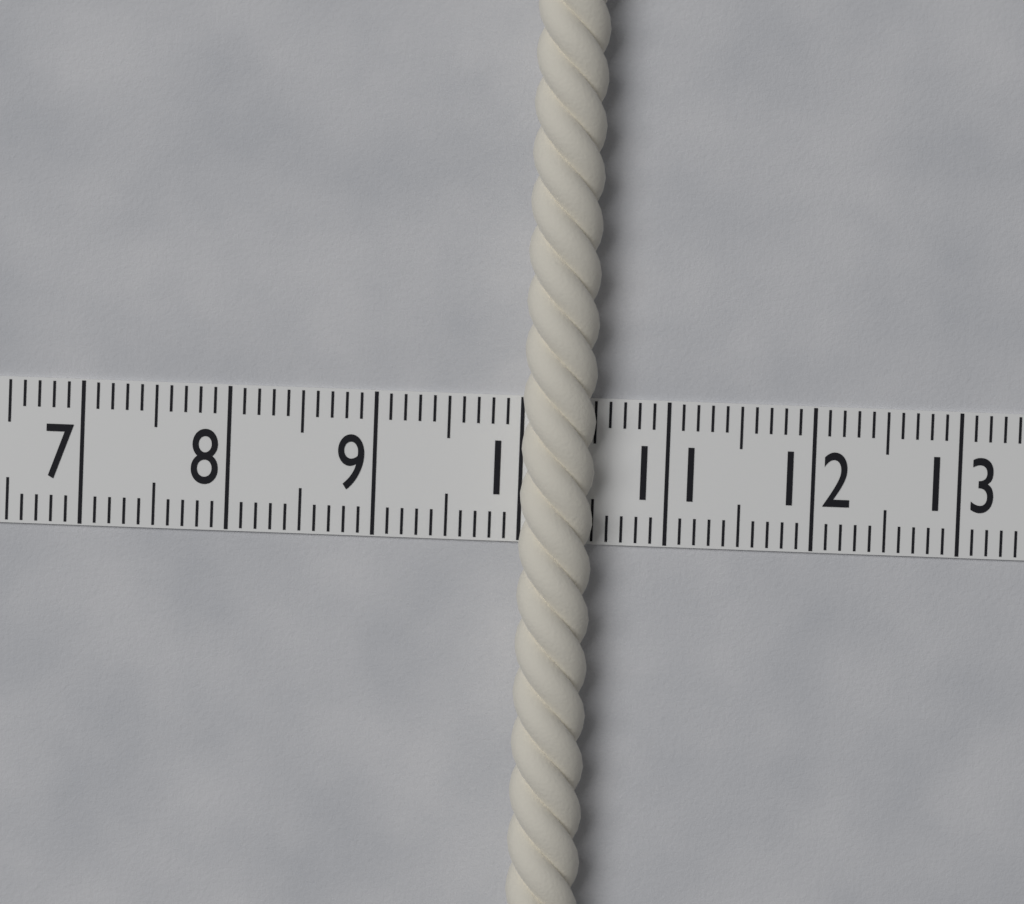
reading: 10.5 (no unit)
